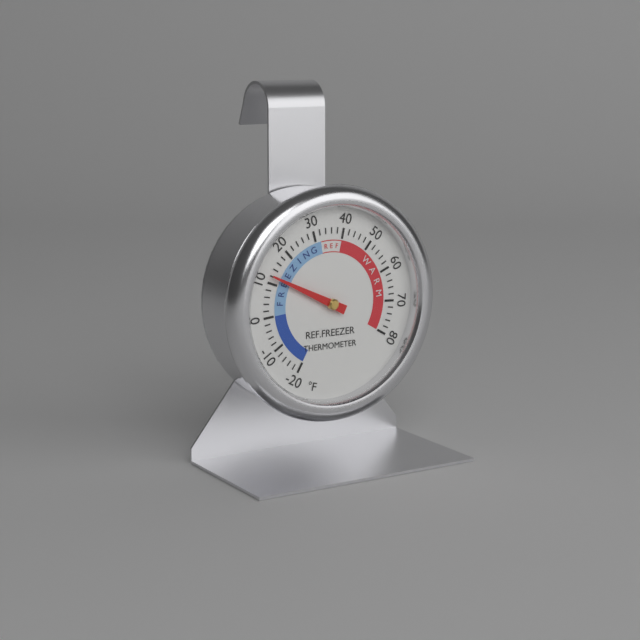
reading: 12 °F
